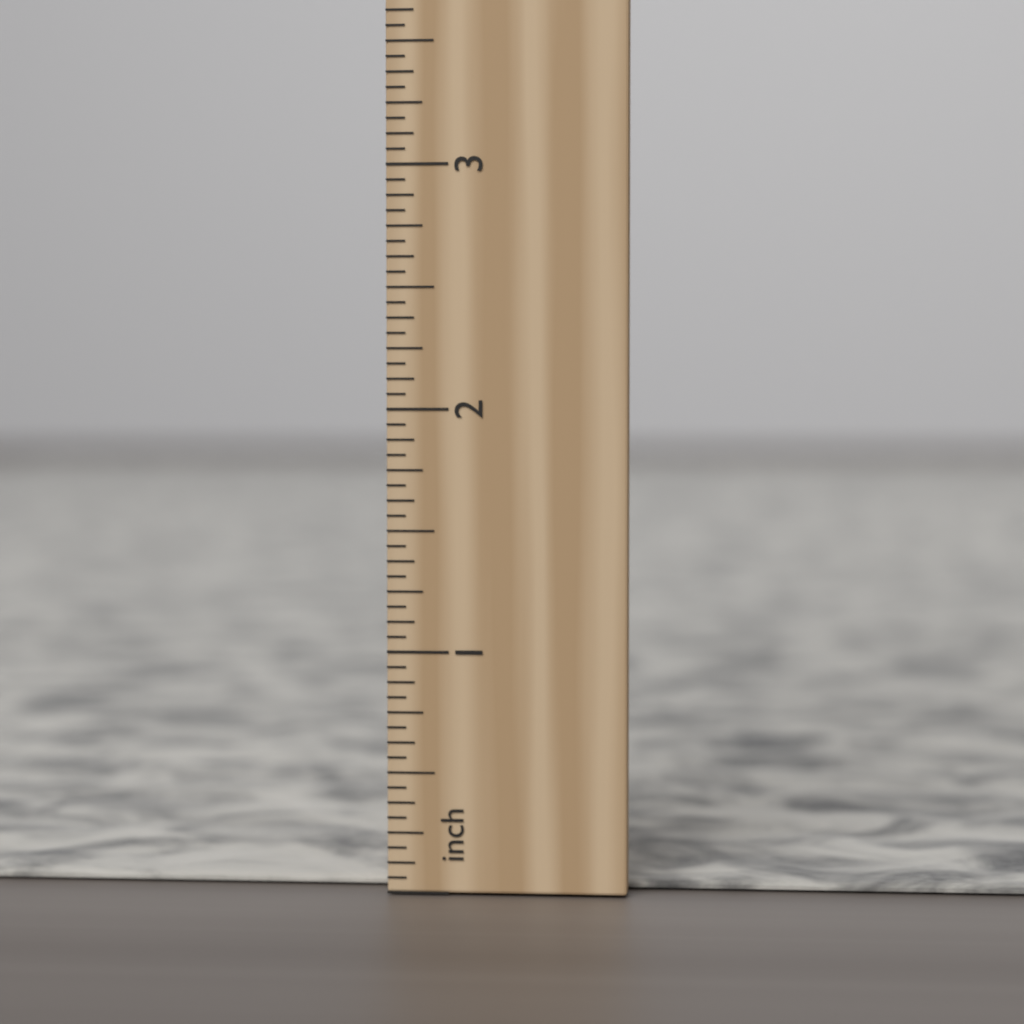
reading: 0.0625 in
